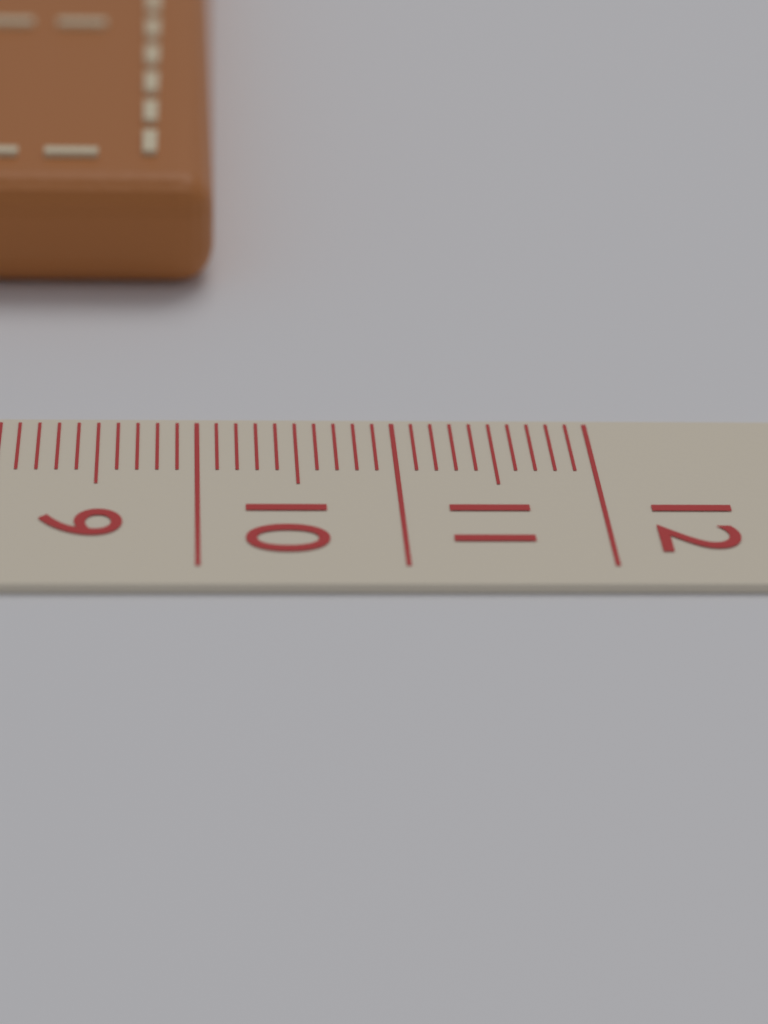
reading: 10.1 cm
